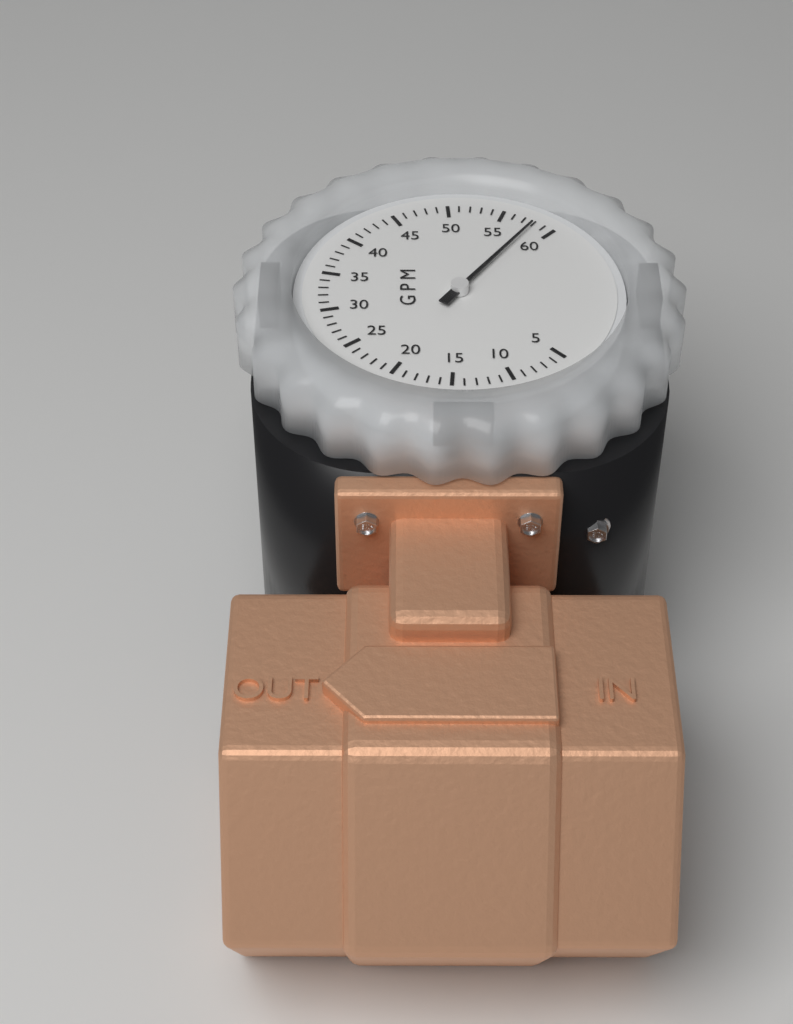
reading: 58 GPM
